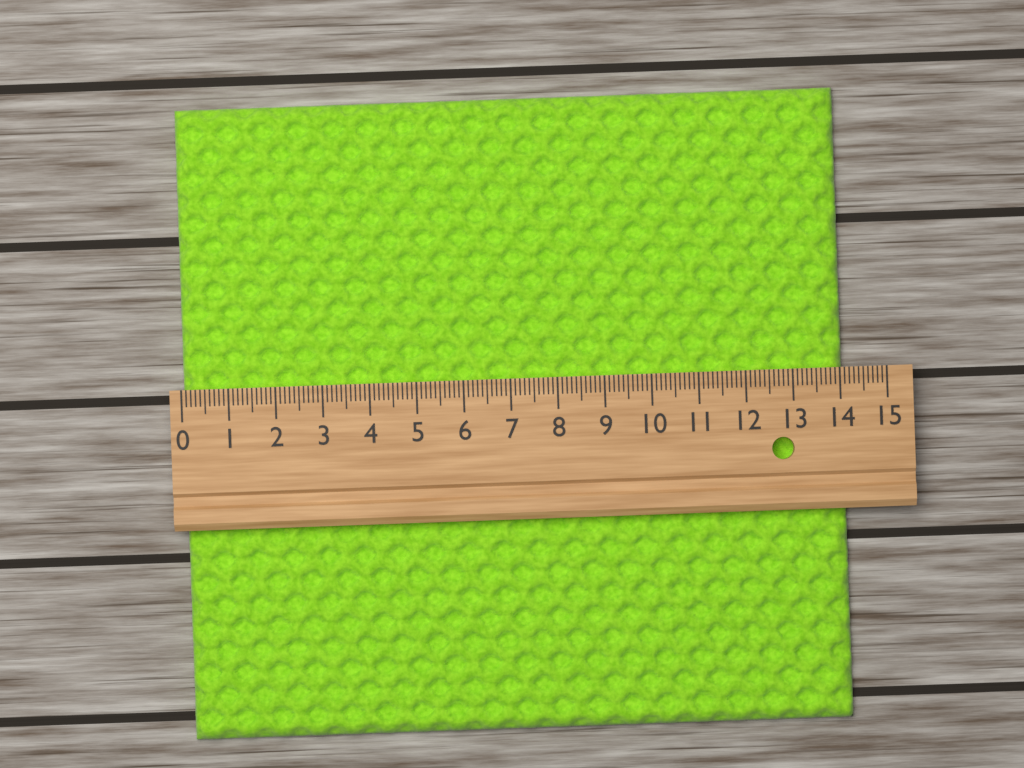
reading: 14.1 (no unit)
